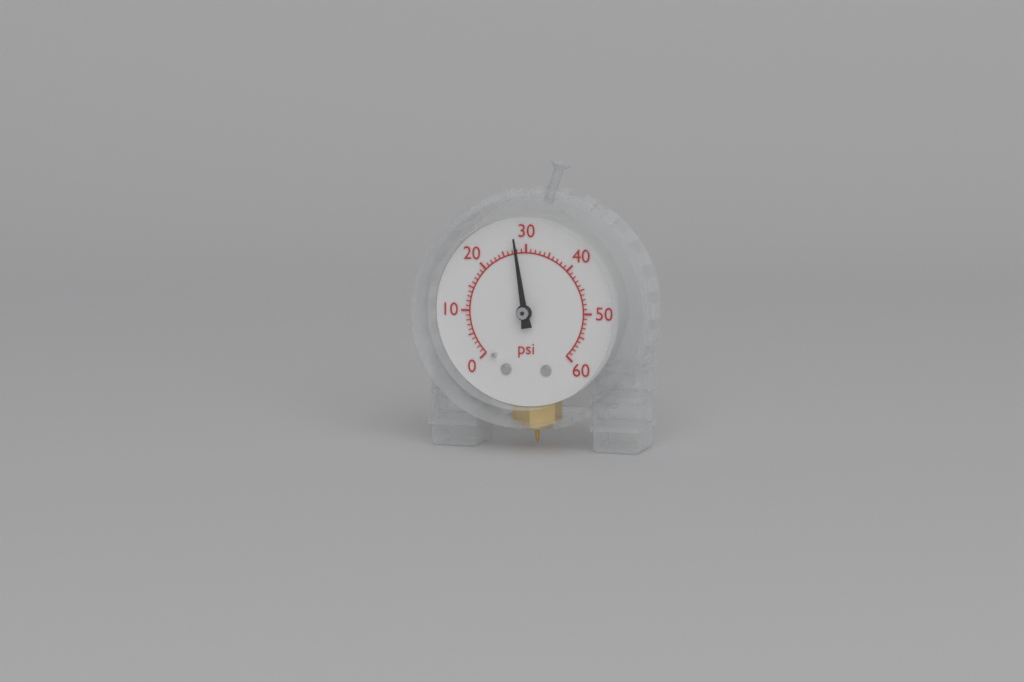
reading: 28 psi
